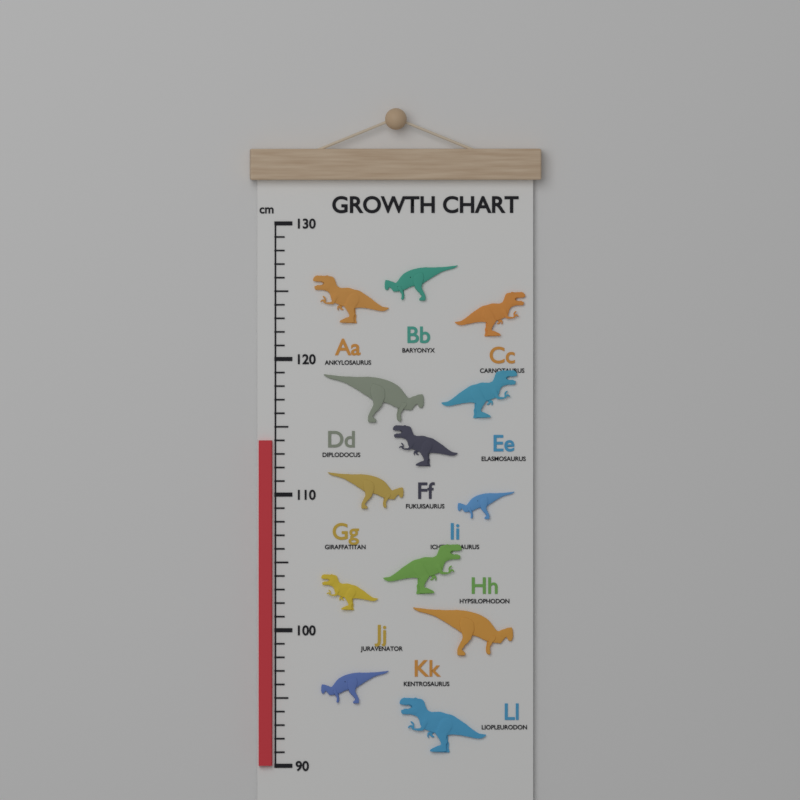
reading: 114 cm
